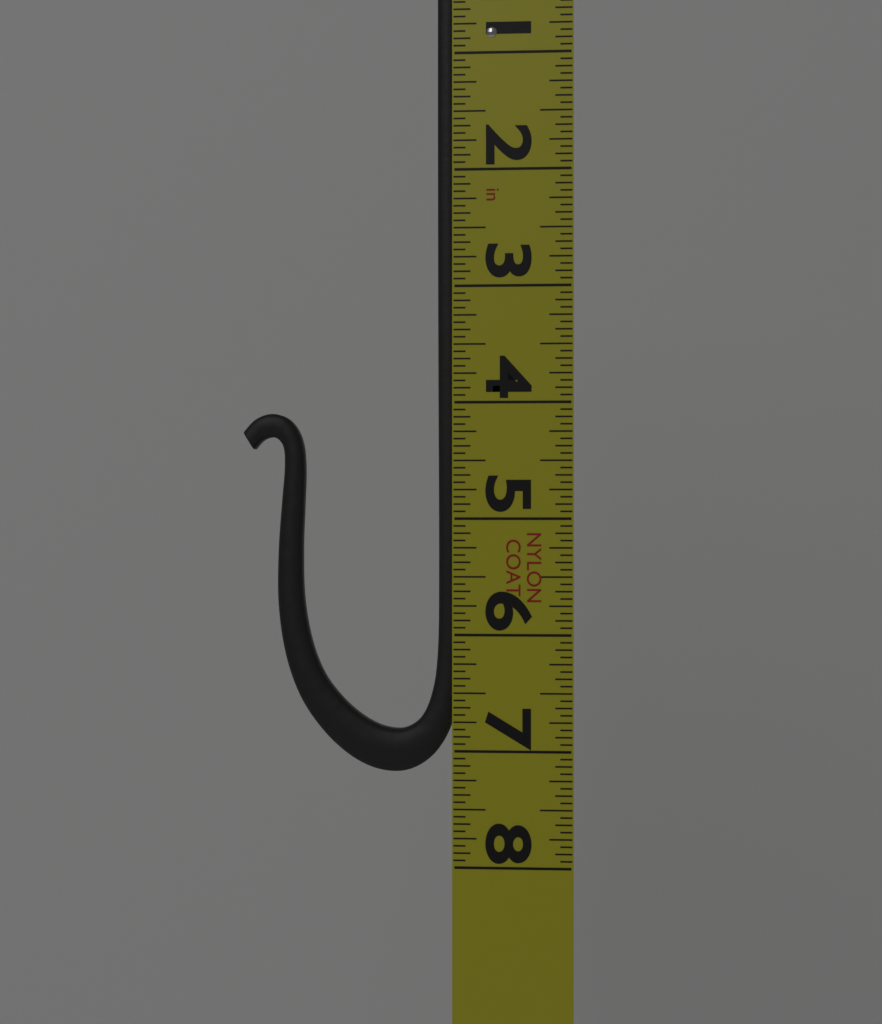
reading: 7.1875 in
